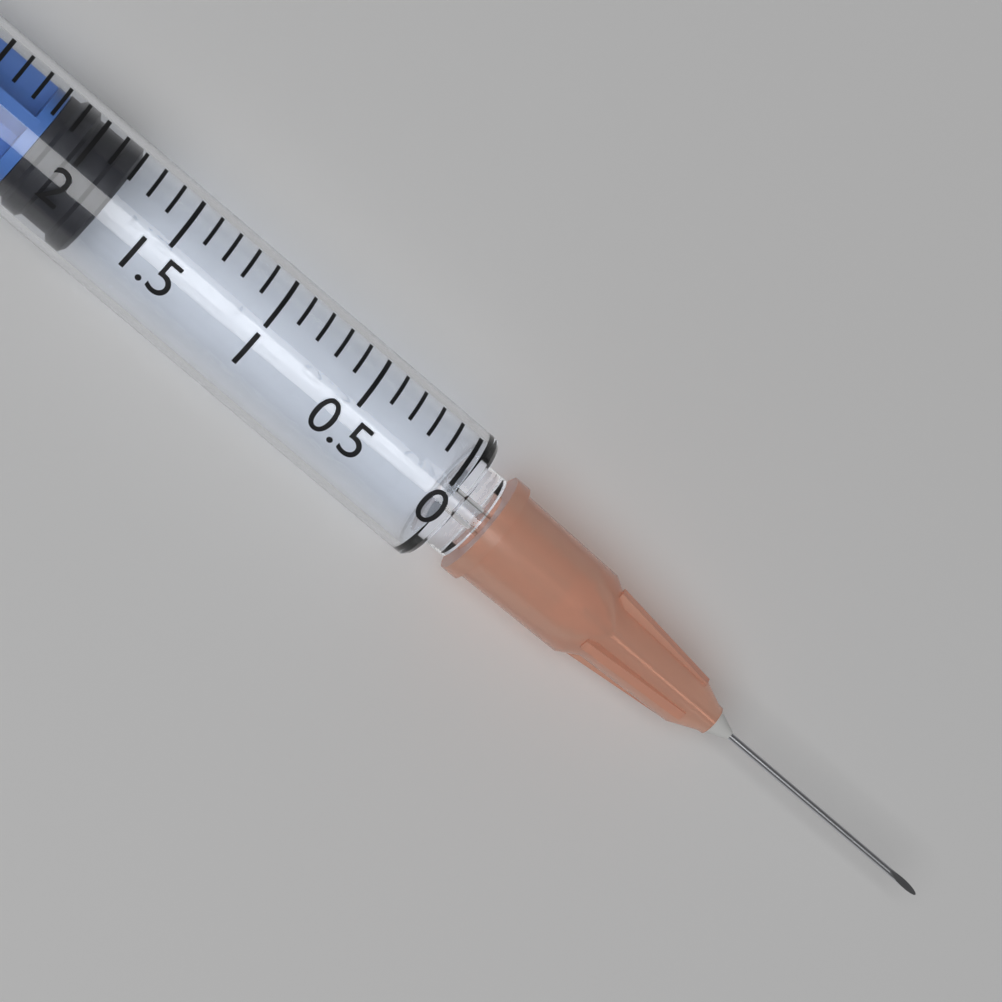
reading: 1.8 ml
